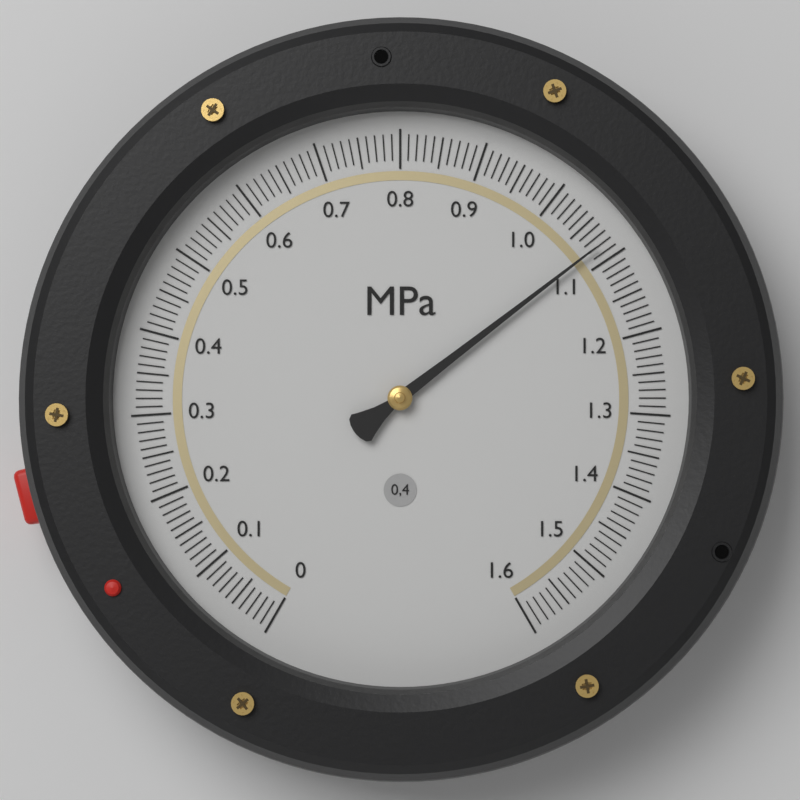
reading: 1.08 MPa
